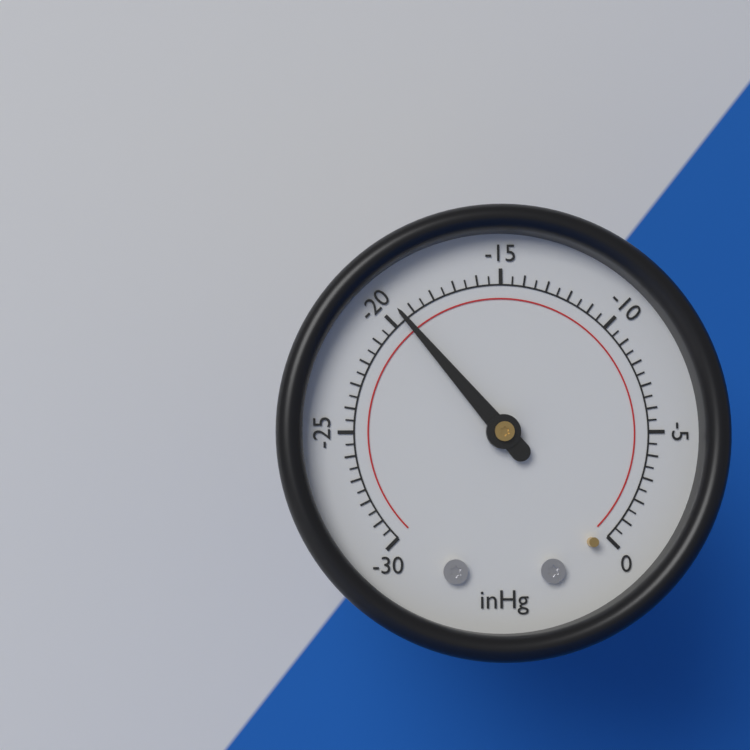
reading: -19.5 inHg
